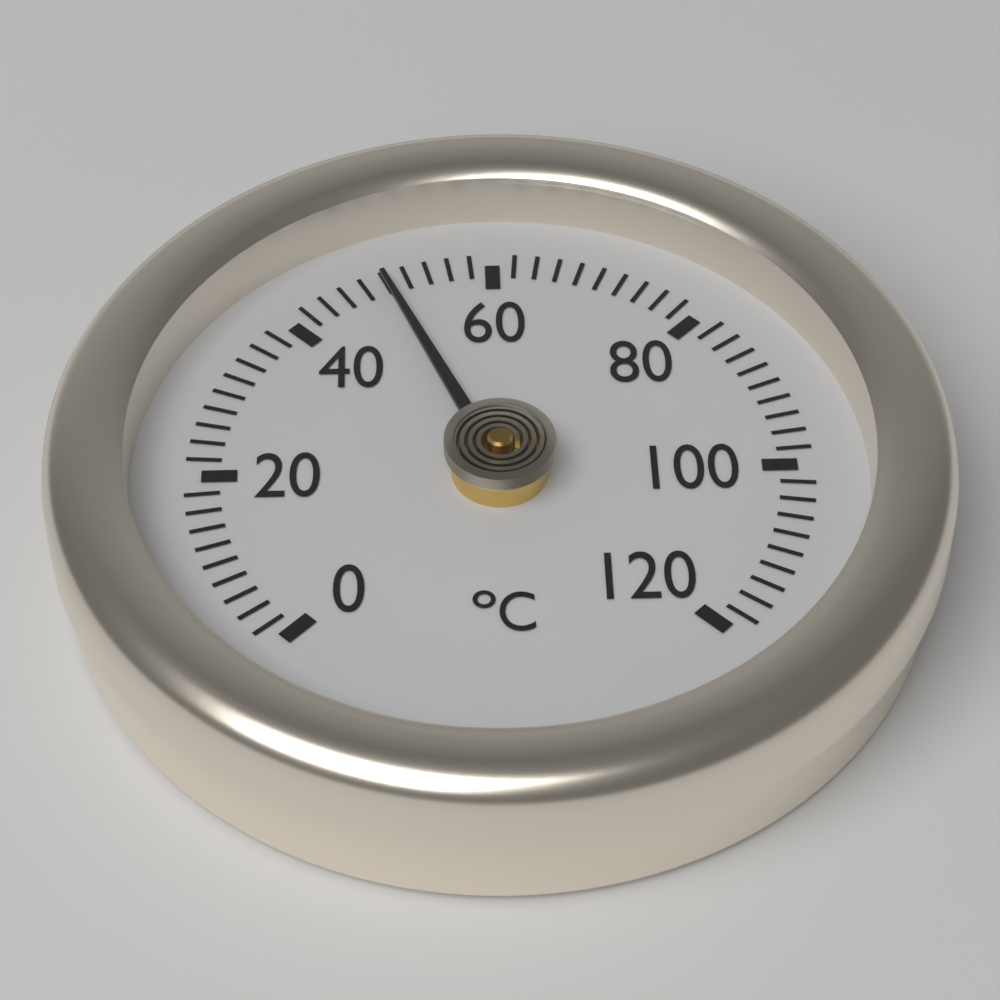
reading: 50 °C
